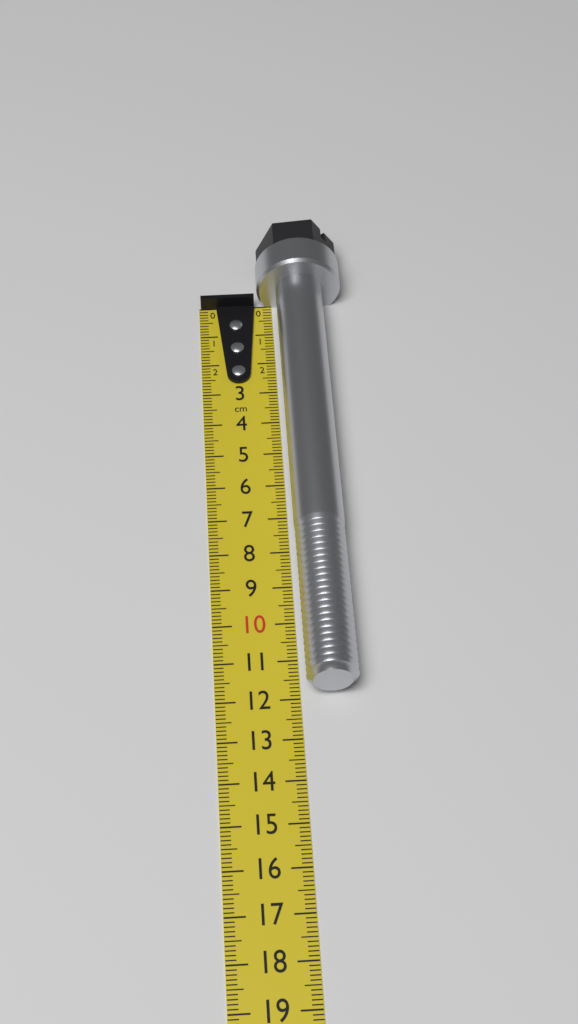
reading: 11.9 cm
